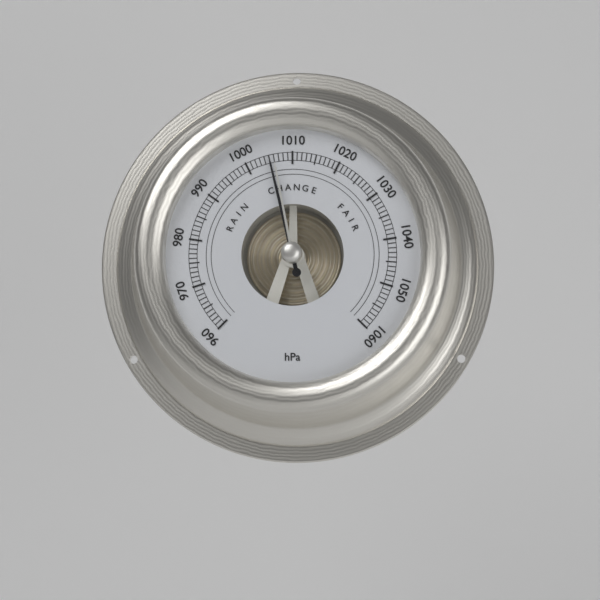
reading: 1005 hPa
